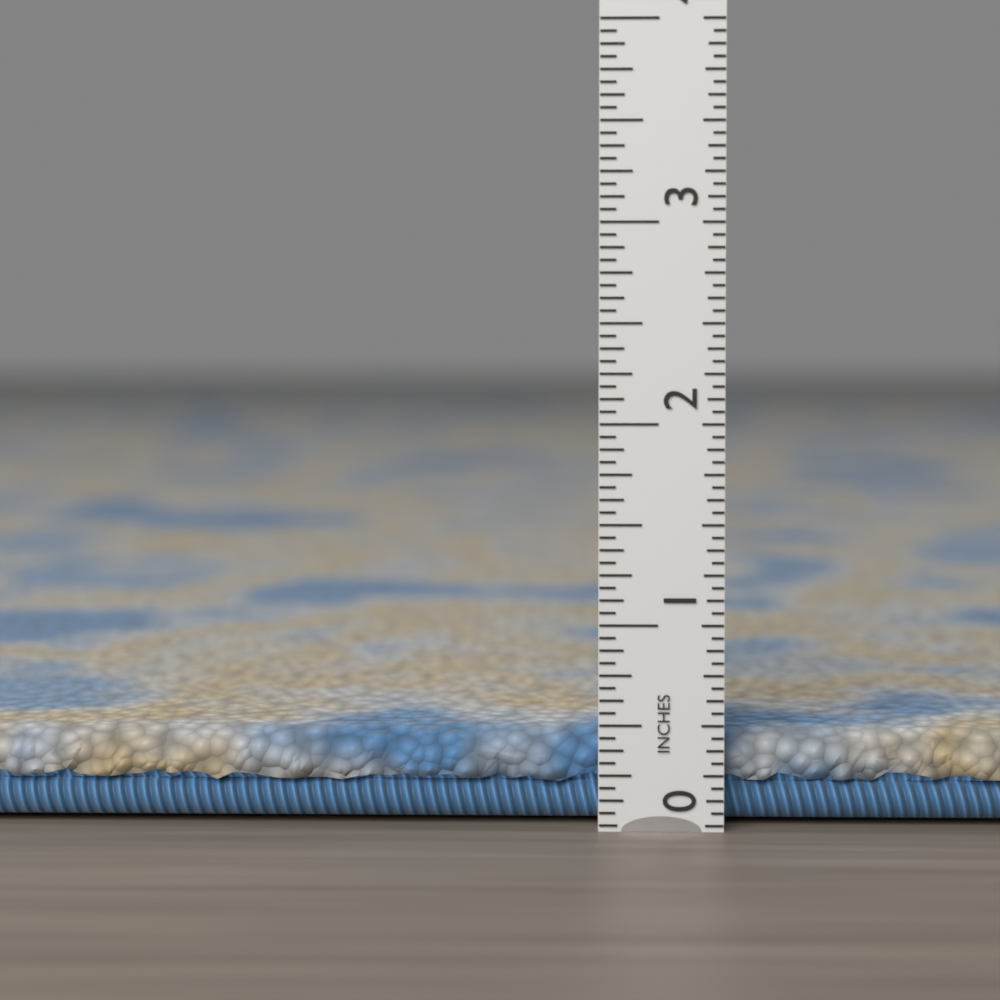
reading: 0.4375 in
